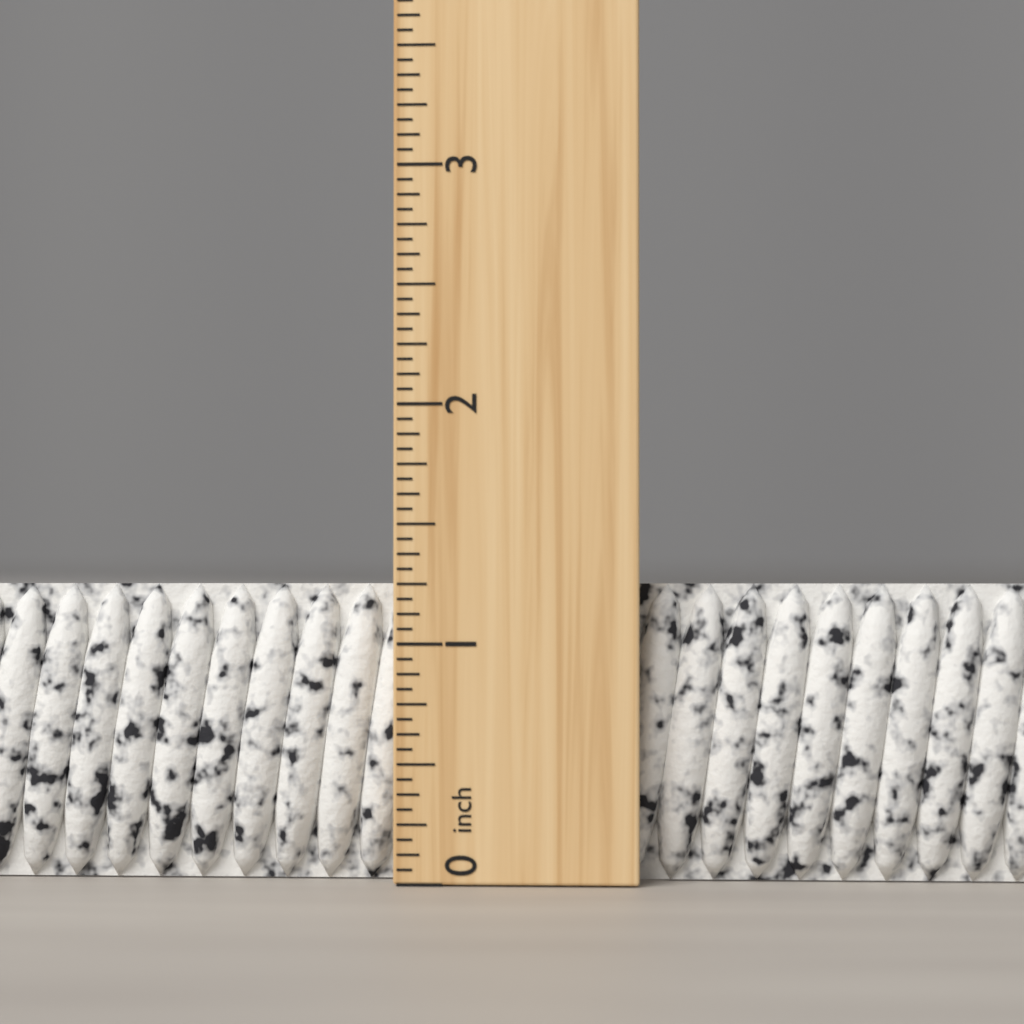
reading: 1.2500 inch
